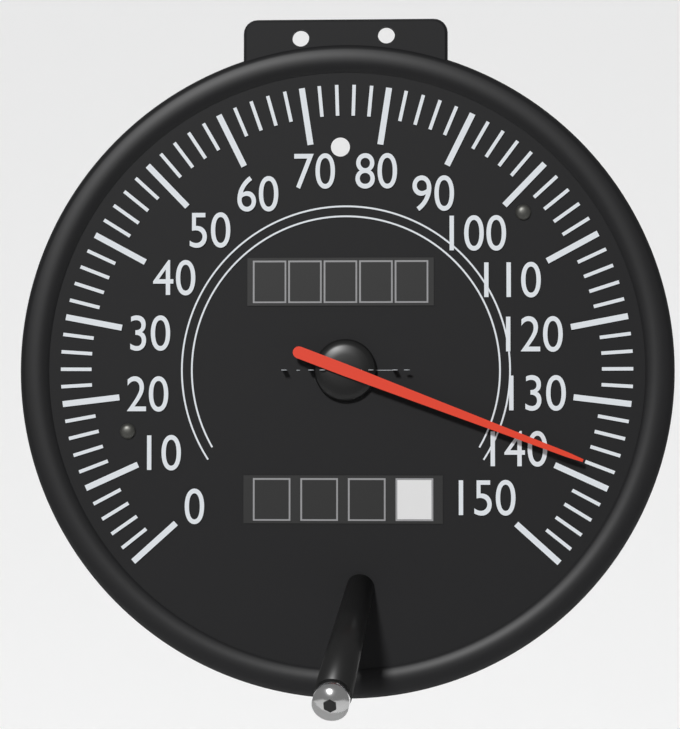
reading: 138 mph
